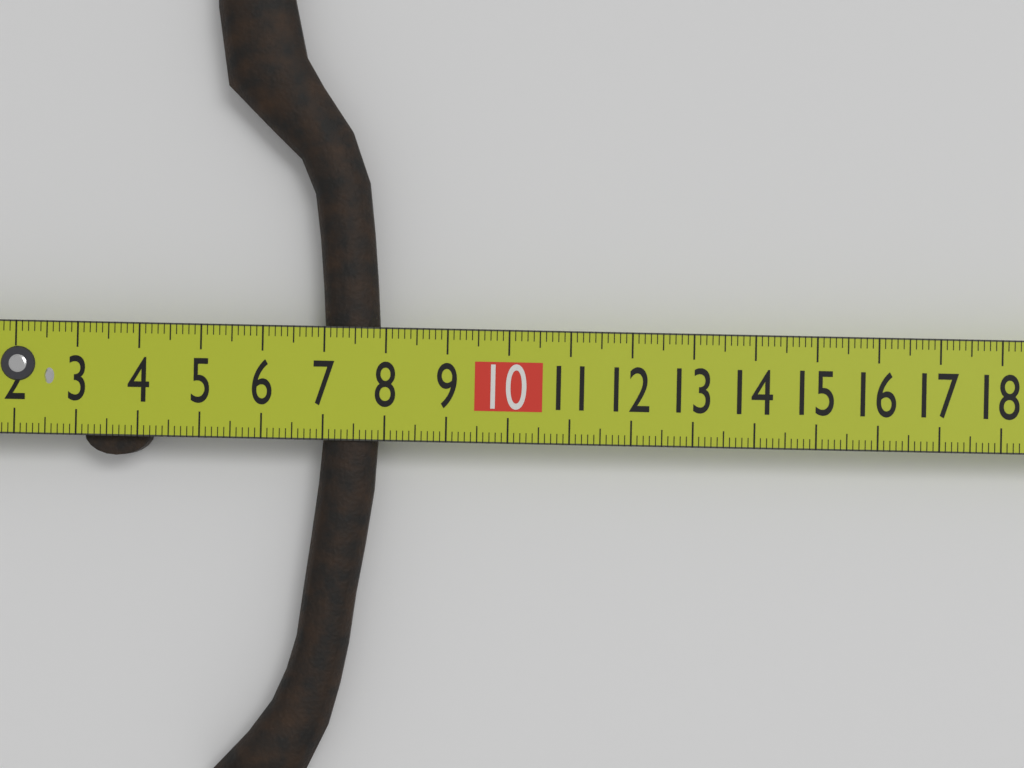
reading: 7.9 cm
